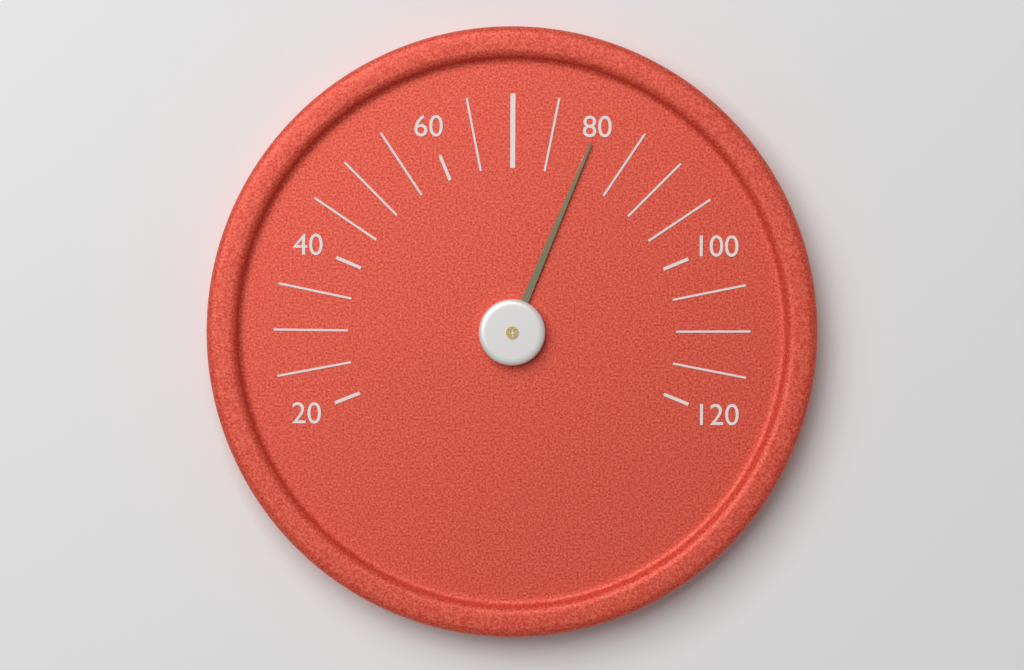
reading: 80 (no unit)
